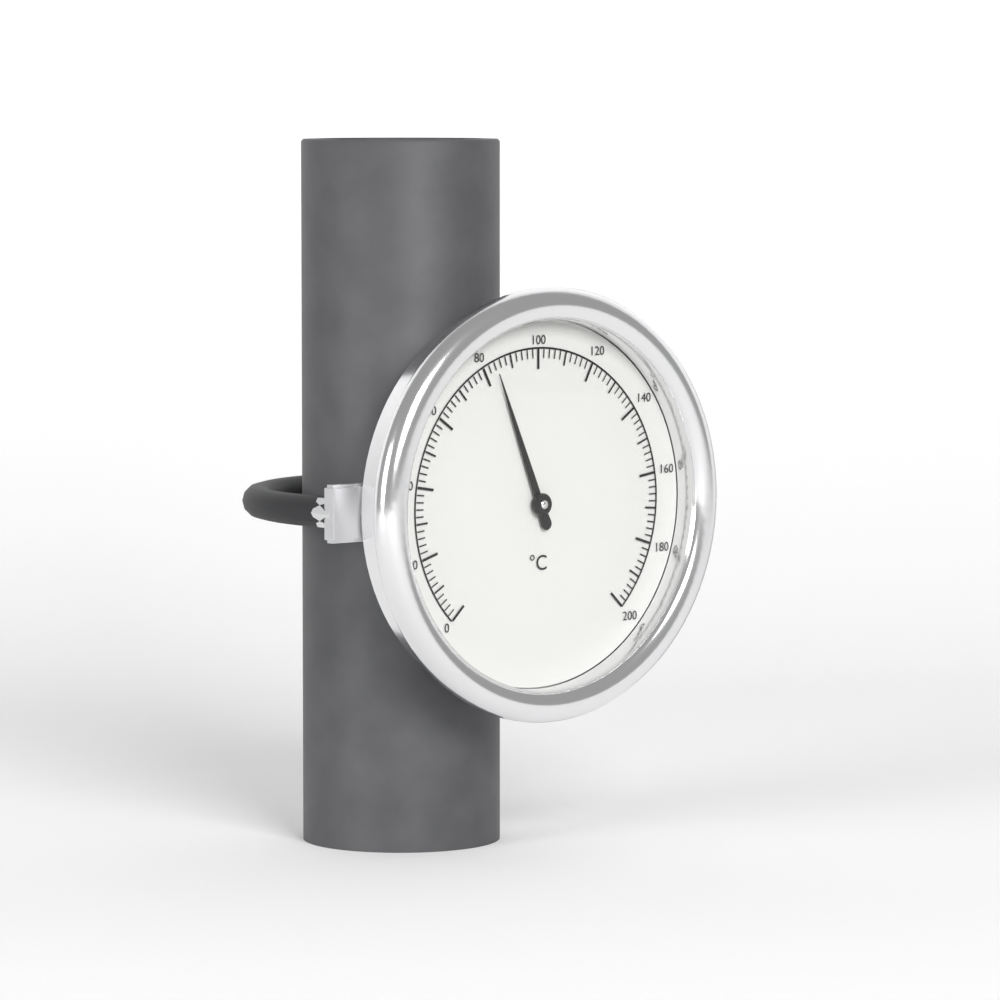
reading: 84 °C
